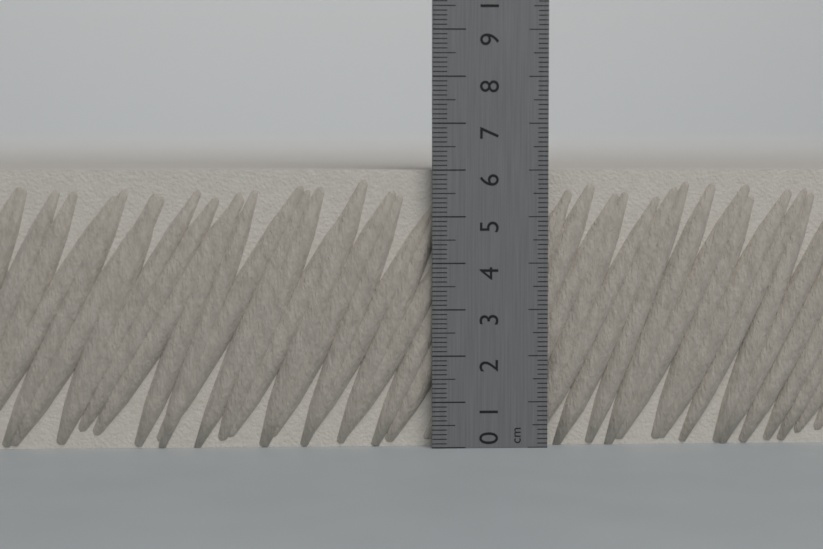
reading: 6.0 cm
